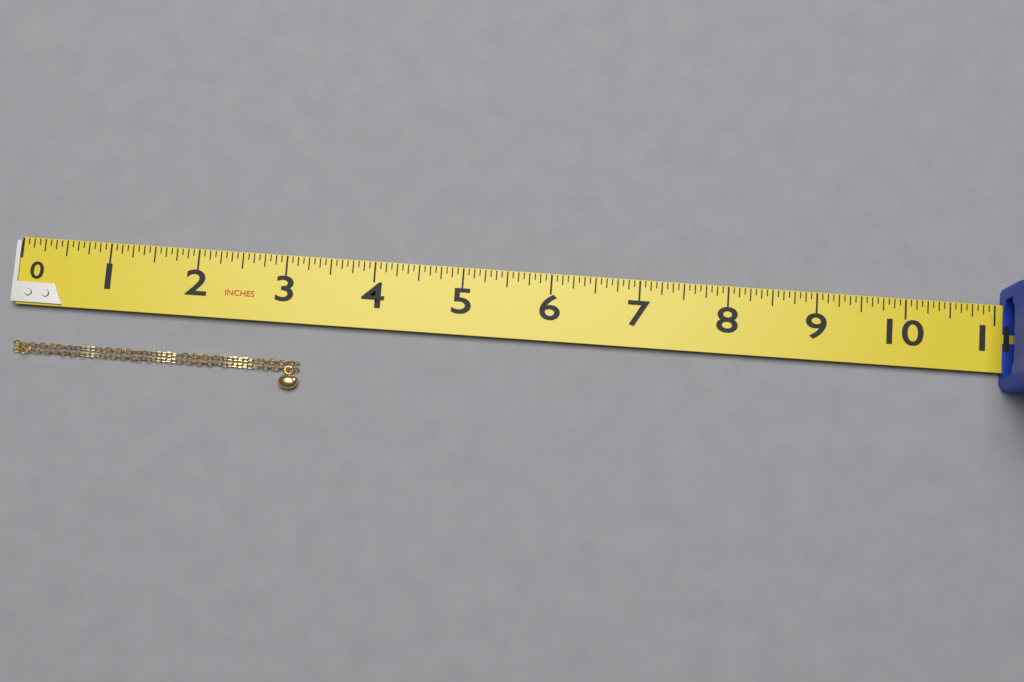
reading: 3.2500 in
